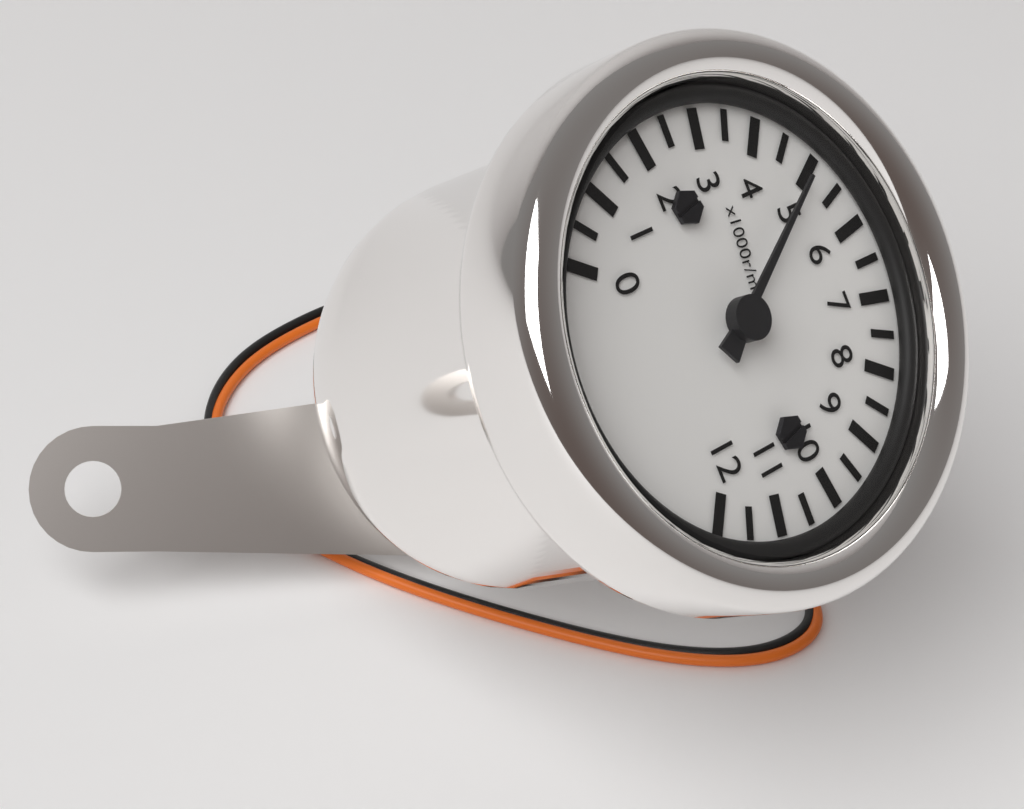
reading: 5000 r/min
